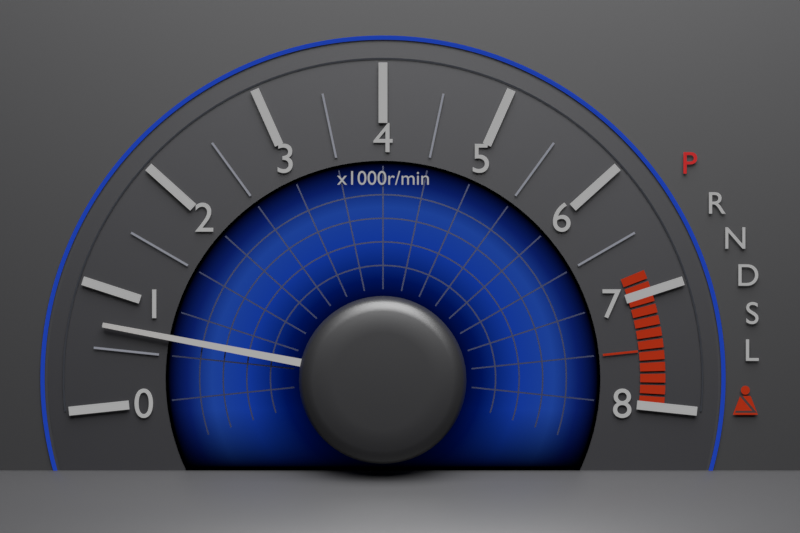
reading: 700 r/min
